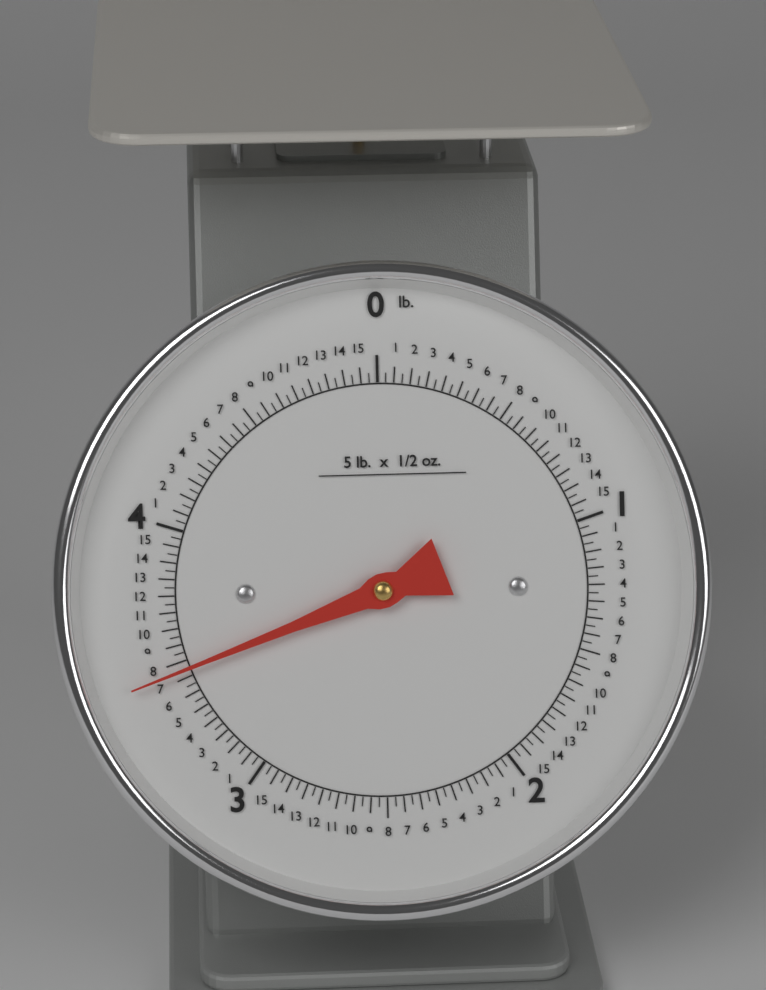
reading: 3.46875 lb
